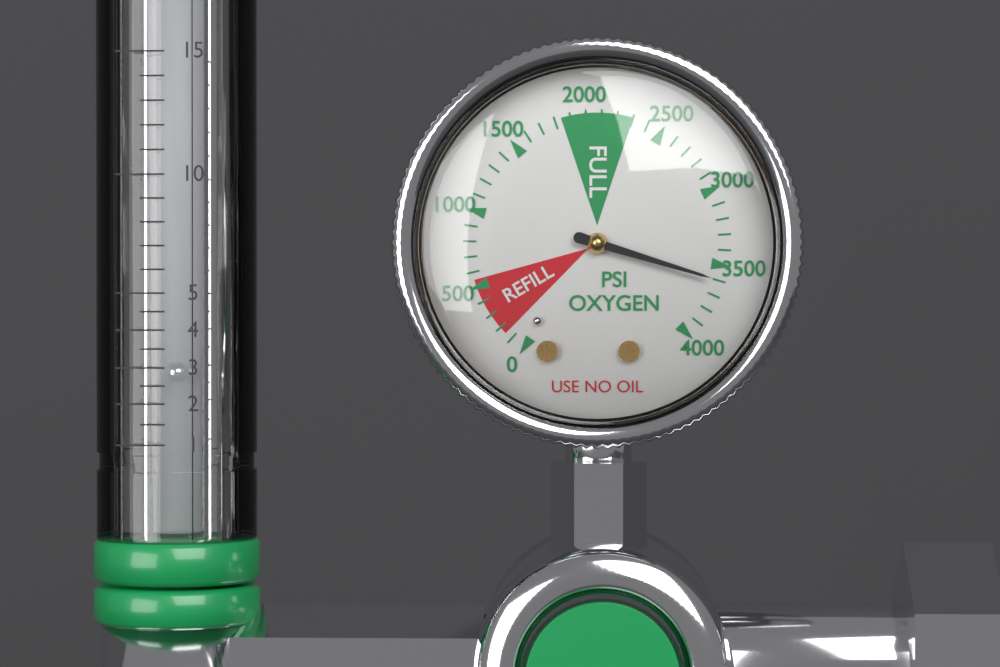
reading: 3600 psi
